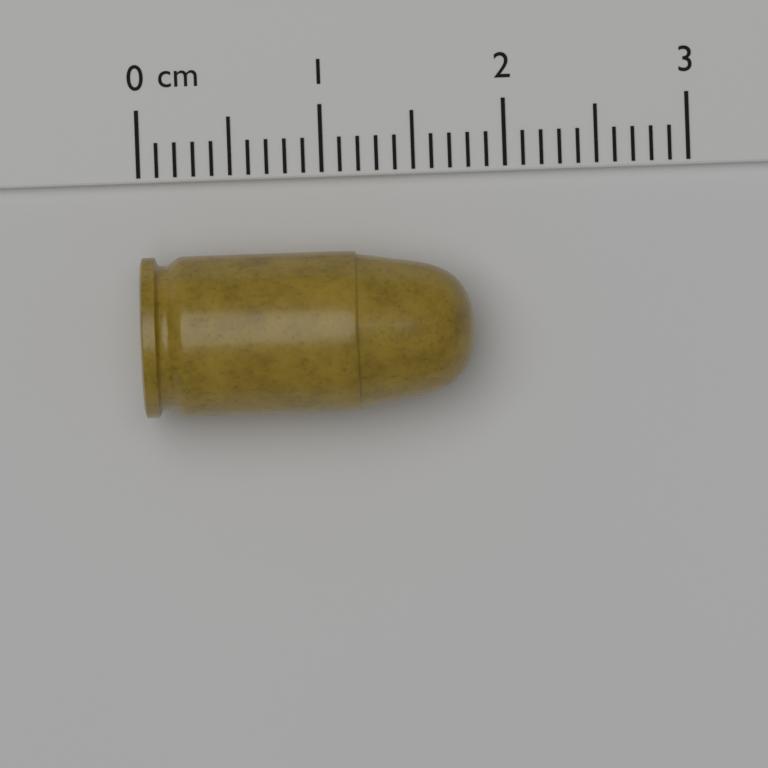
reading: 1.8 cm
